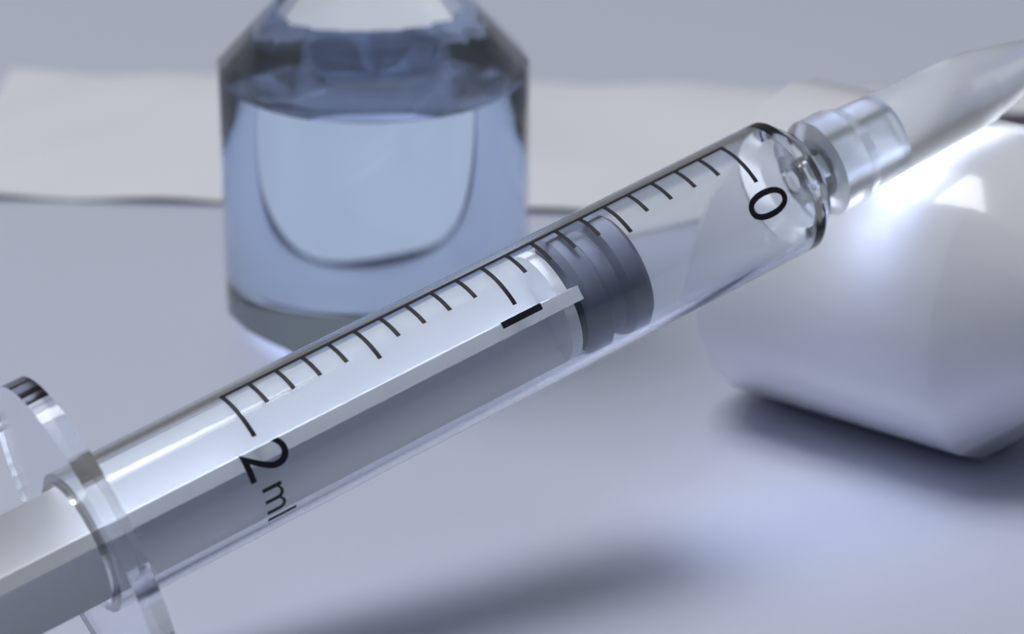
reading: 0.5 ml
